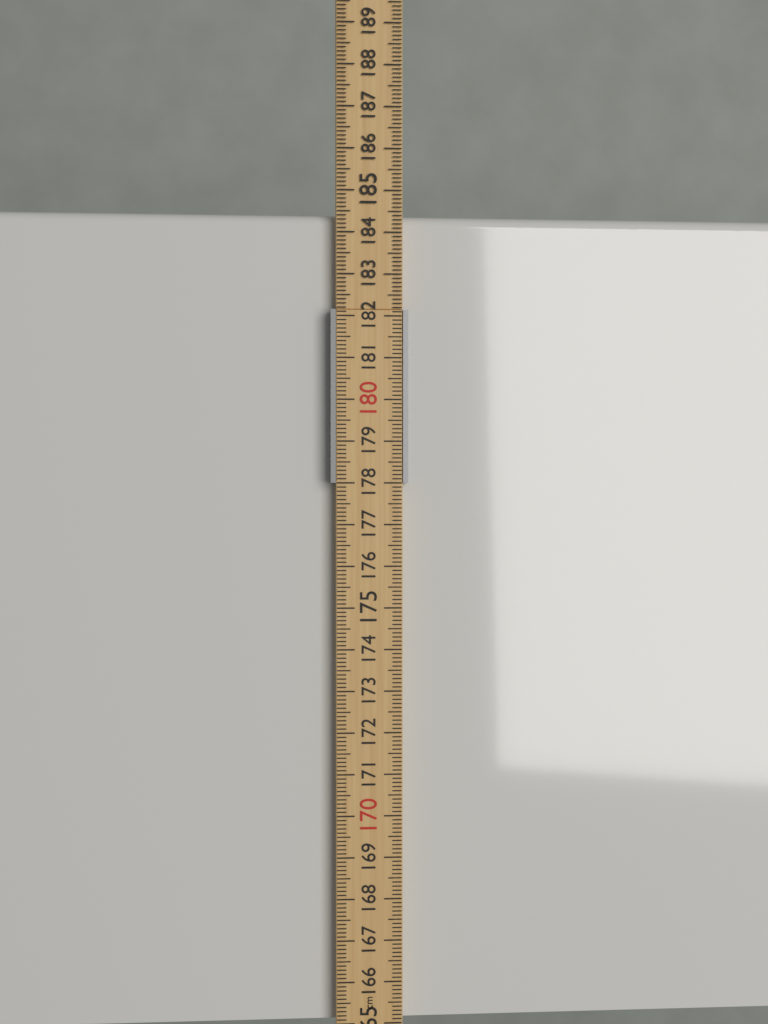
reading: 184.5 cm
